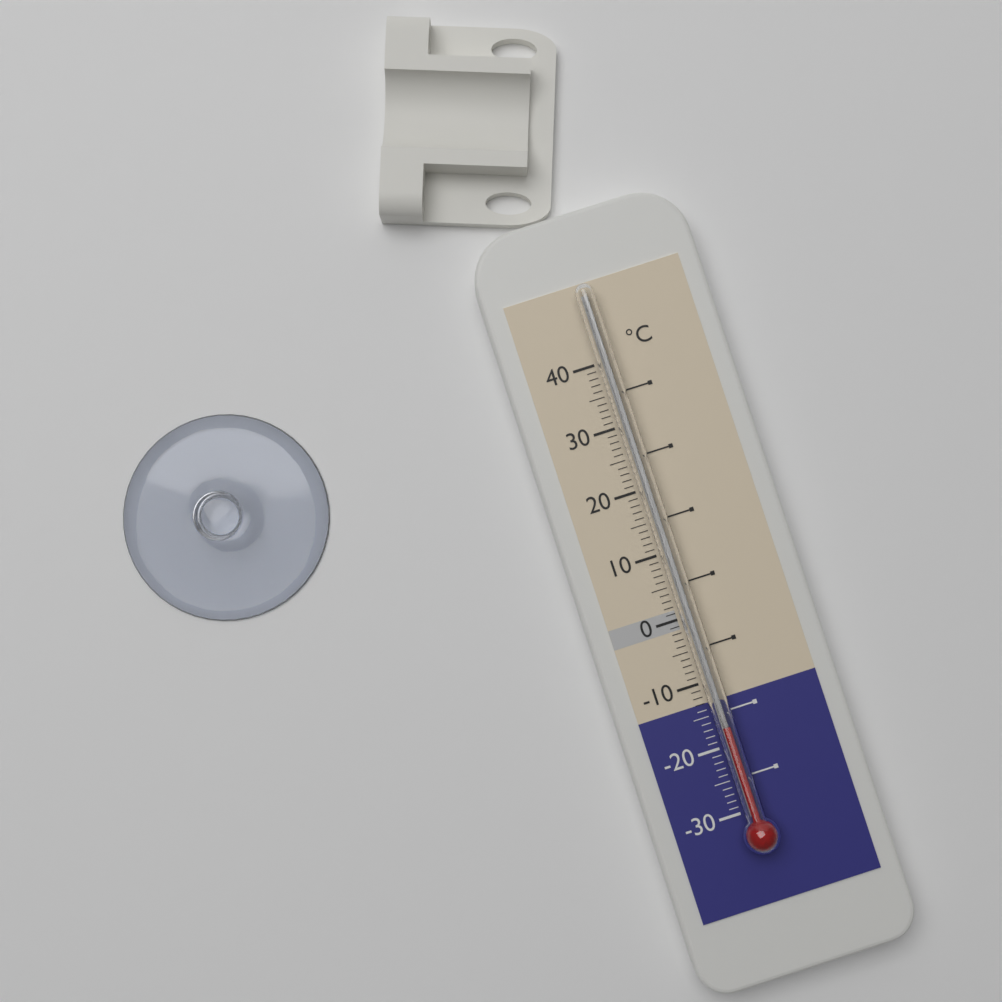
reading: -17 °C
